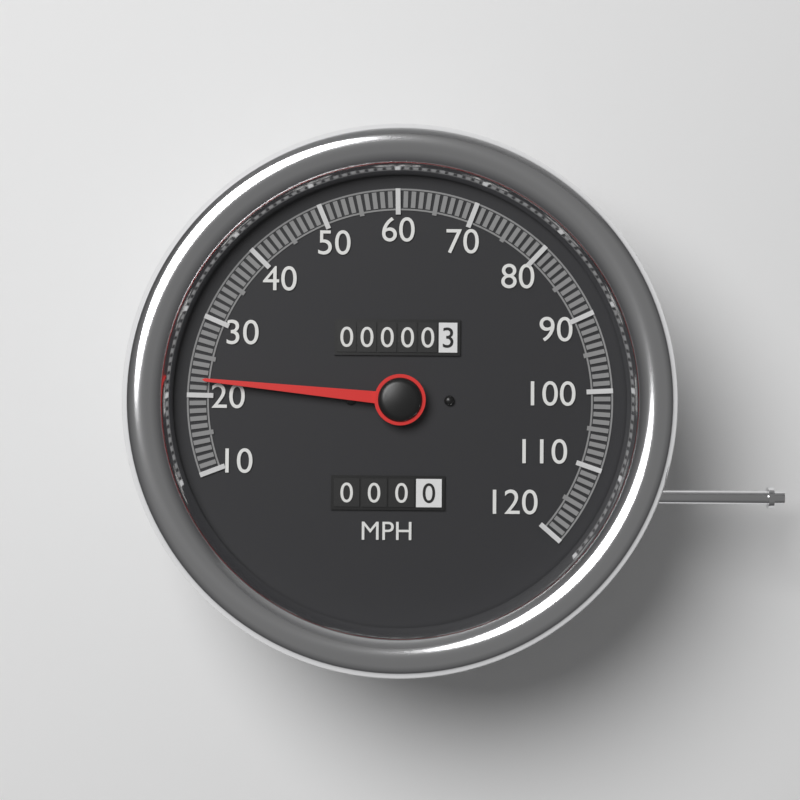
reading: 22 MPH
